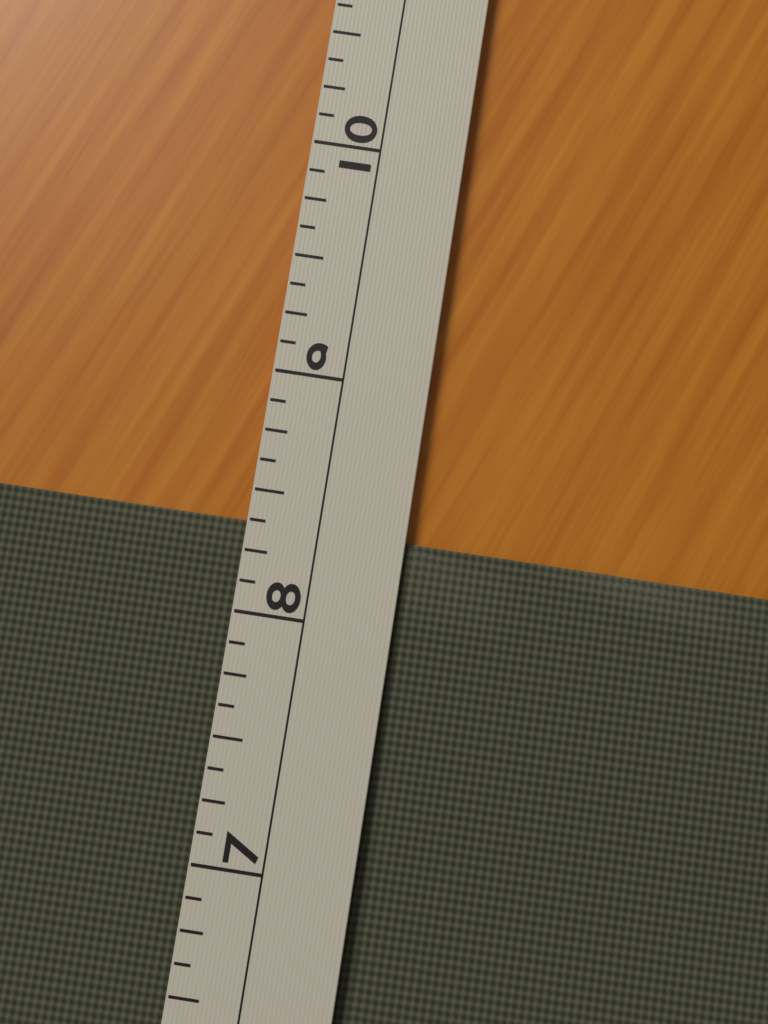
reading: 8.375 (no unit)
